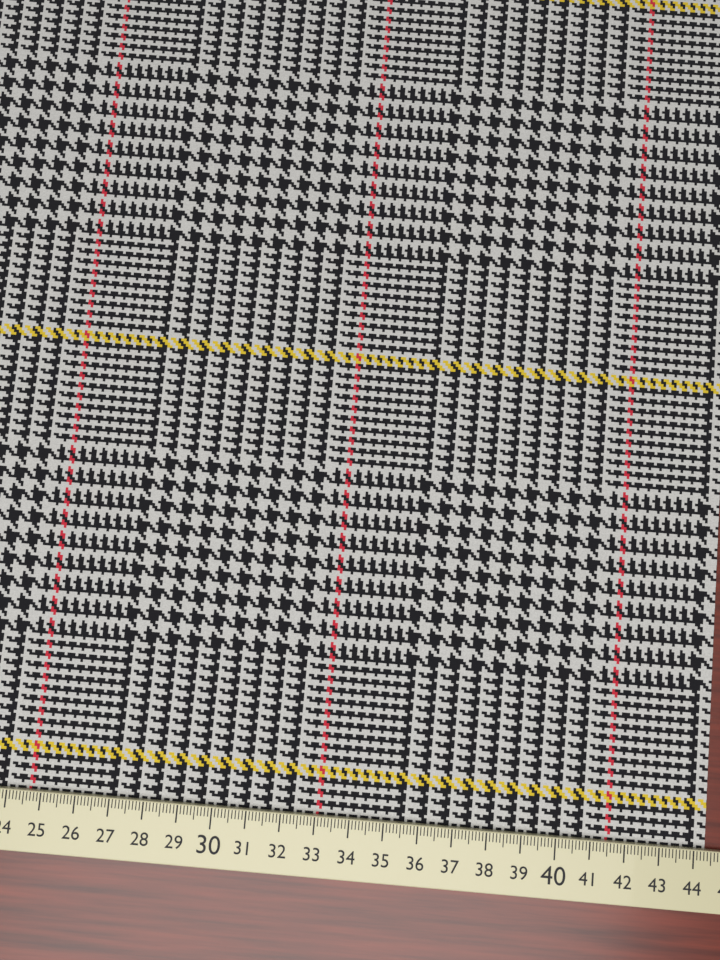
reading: 44.4 cm
